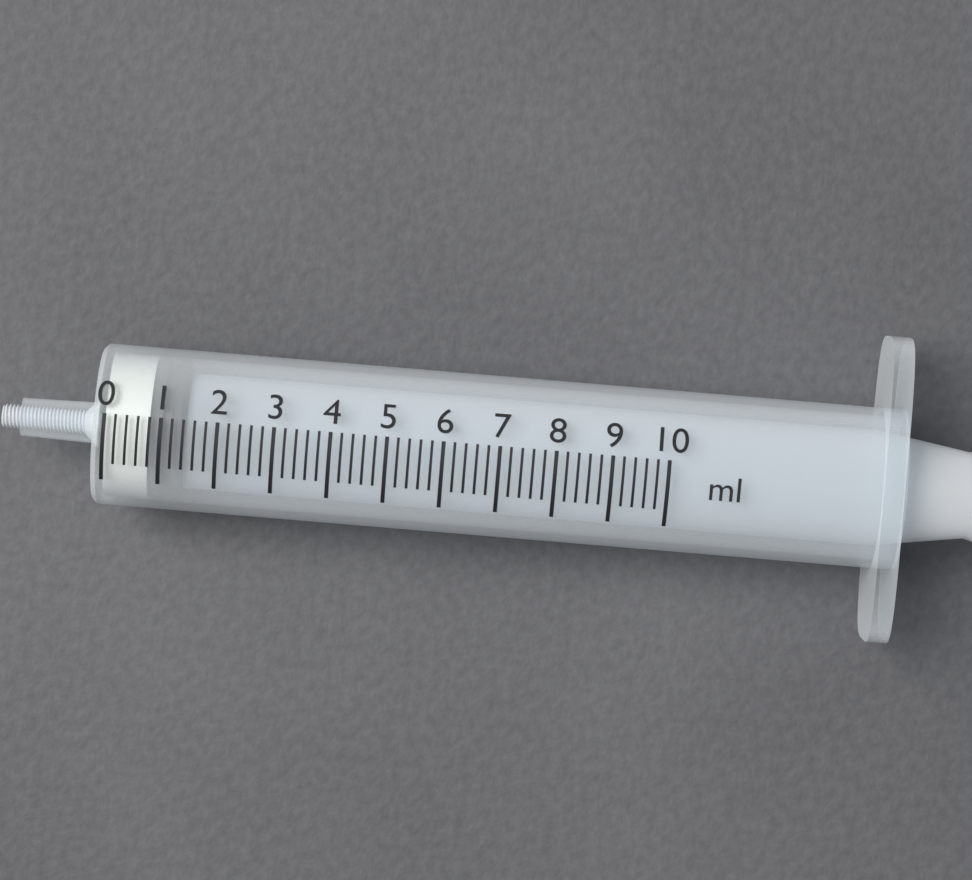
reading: 0.8 ml
